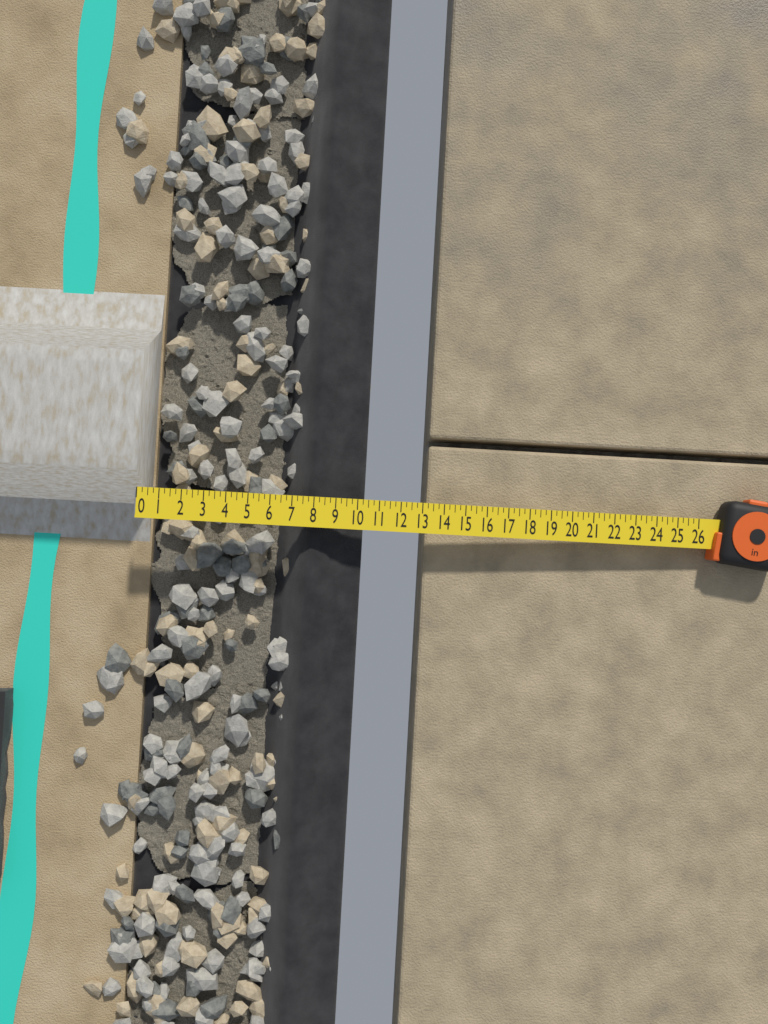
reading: 10.25 in
